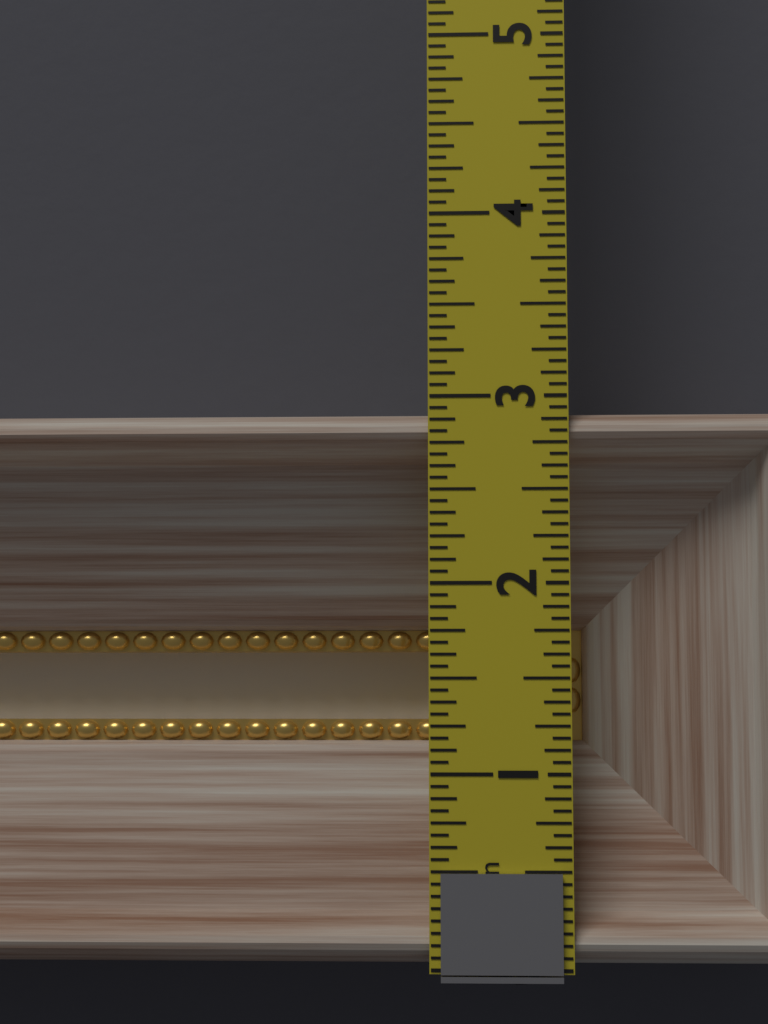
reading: 2.9375 in
